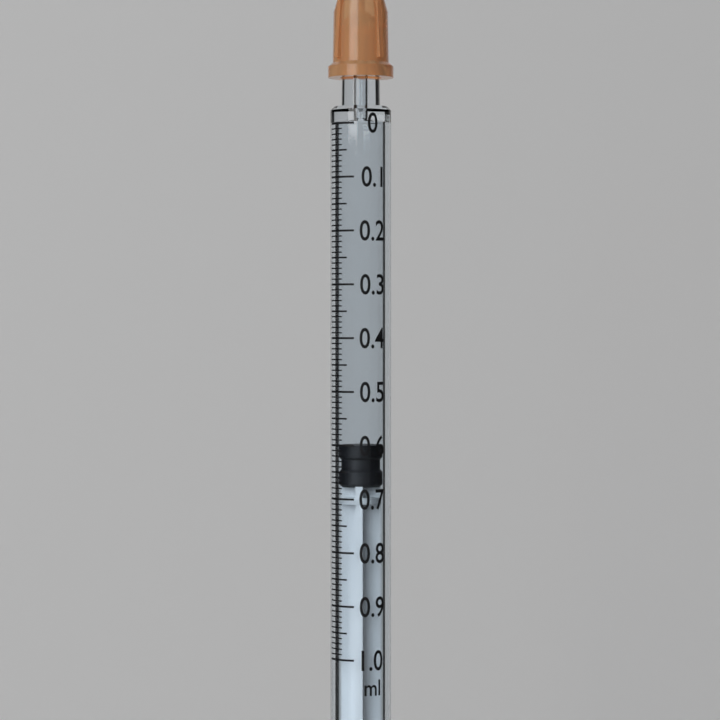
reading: 0.60 ml
